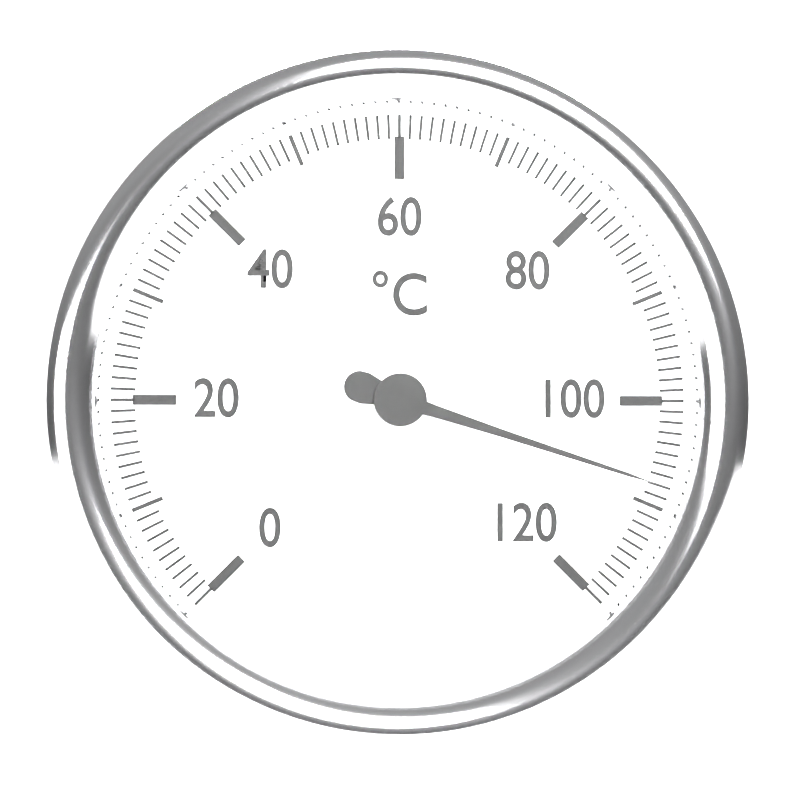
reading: 108 °C
